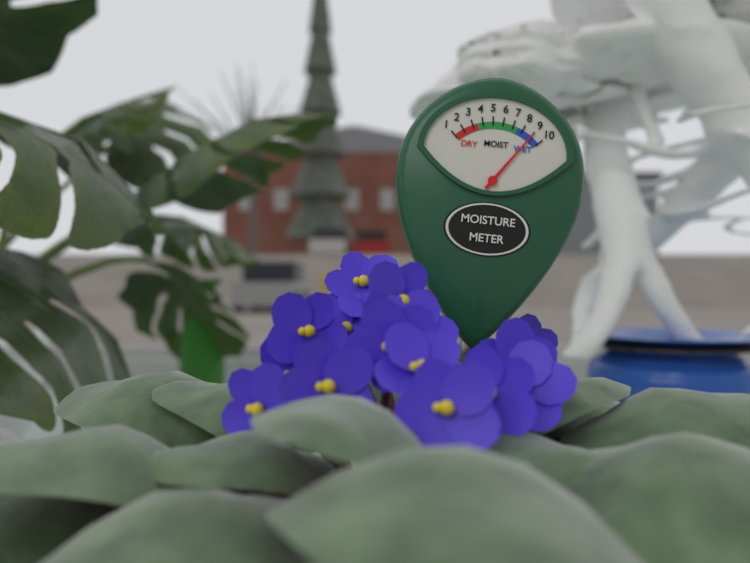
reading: 9 (no unit)
